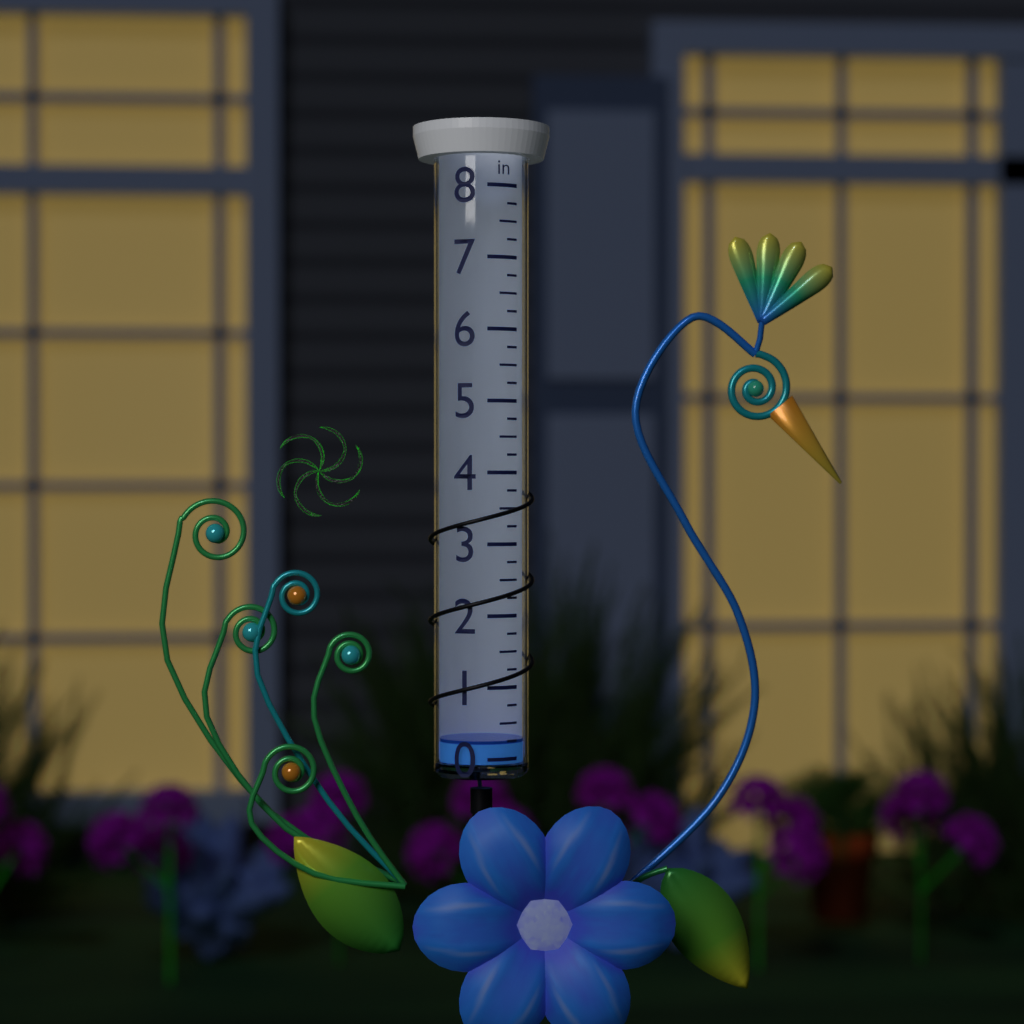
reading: 0.25 in
